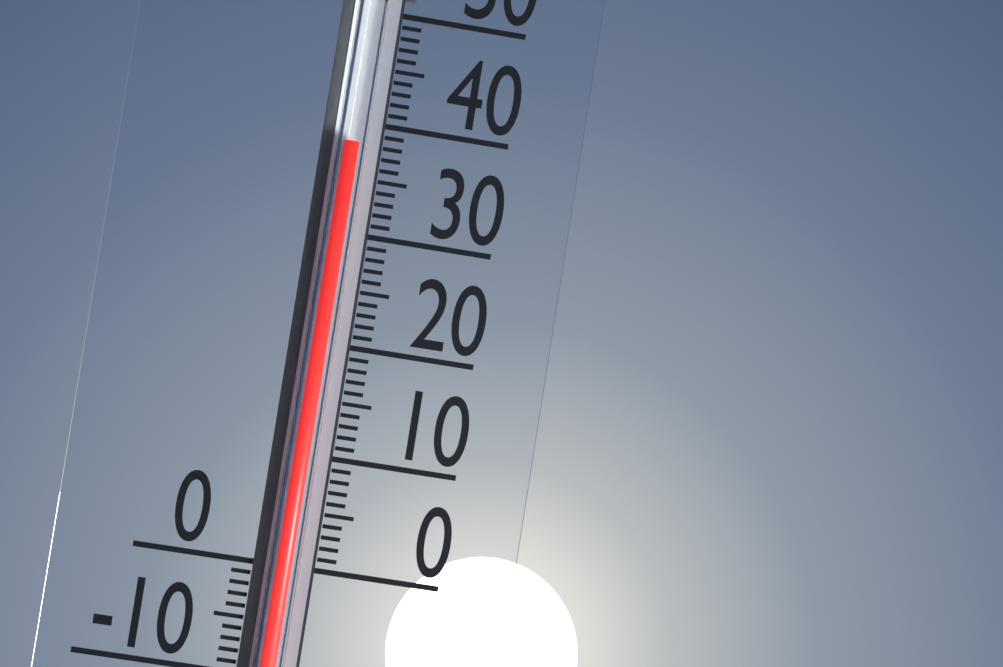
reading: 38 (no unit)
